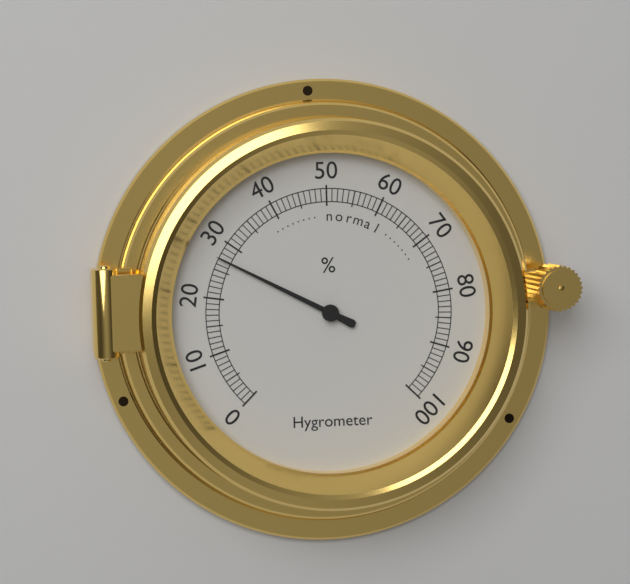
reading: 27 %
